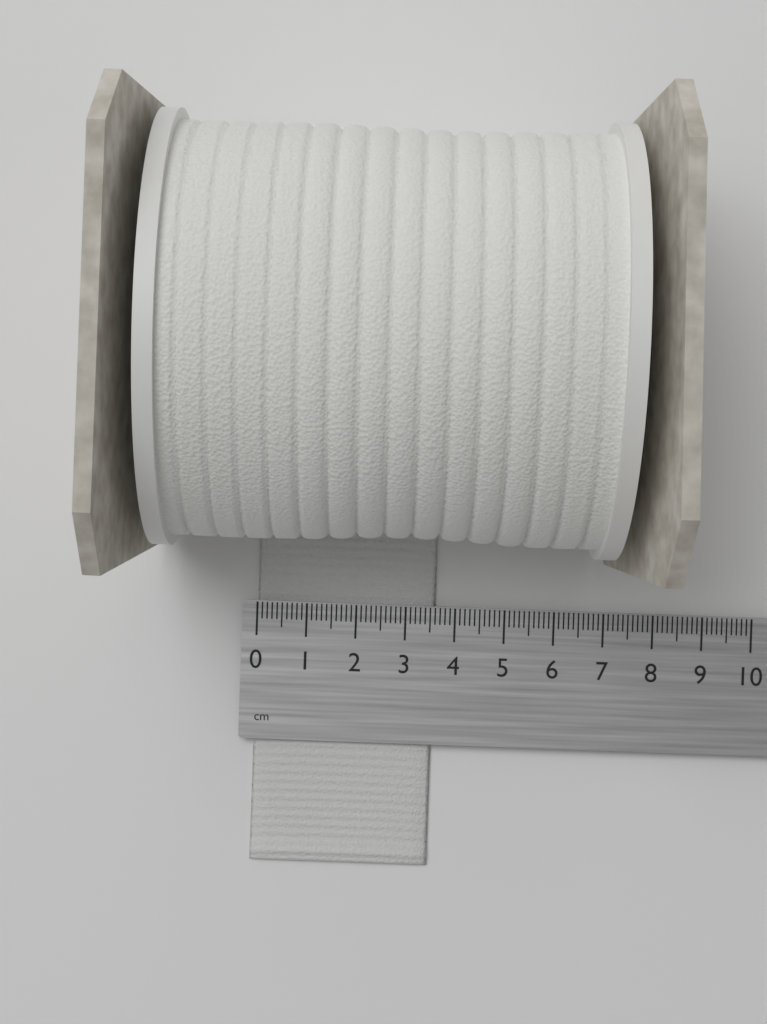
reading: 3.6 cm
